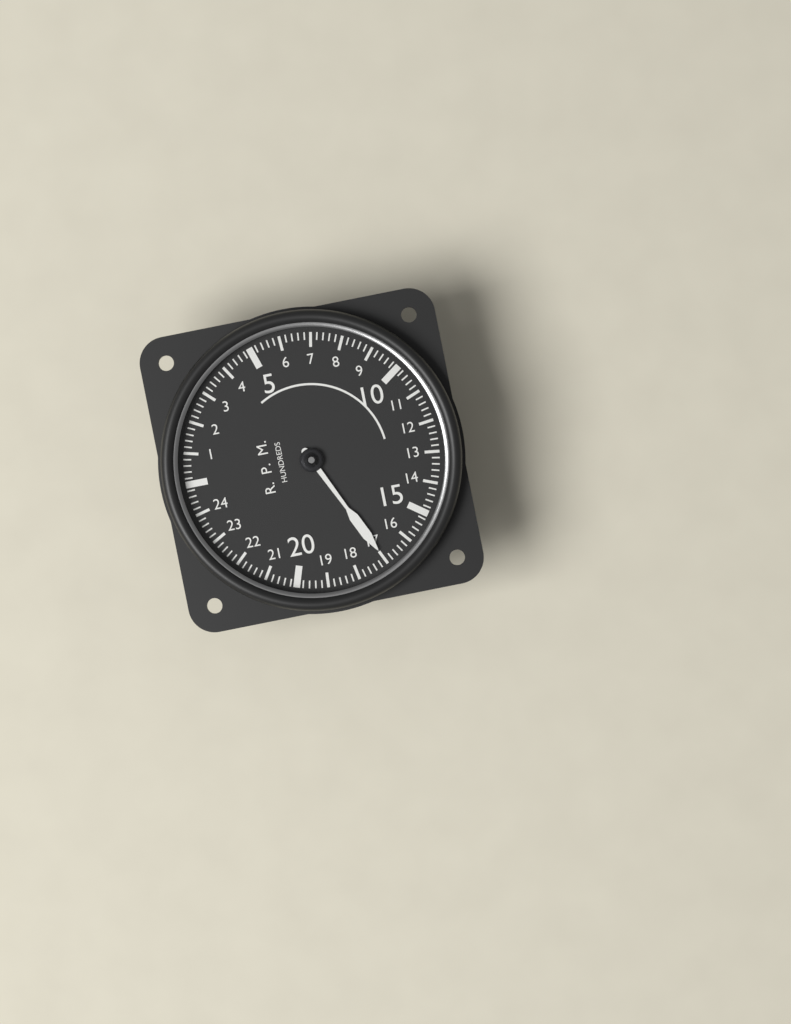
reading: 17.0 RPM x100
